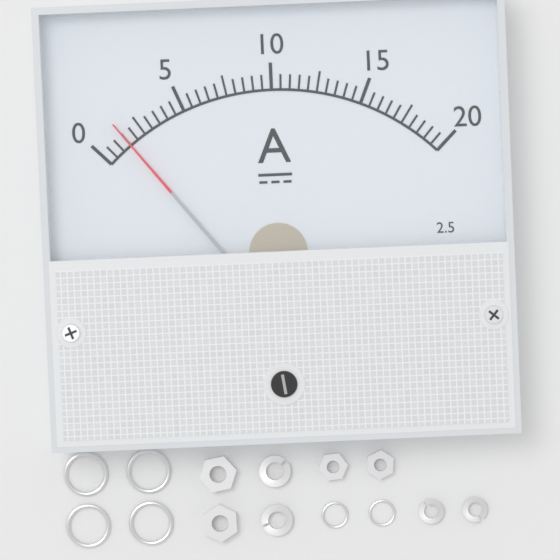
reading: 1.5 A
